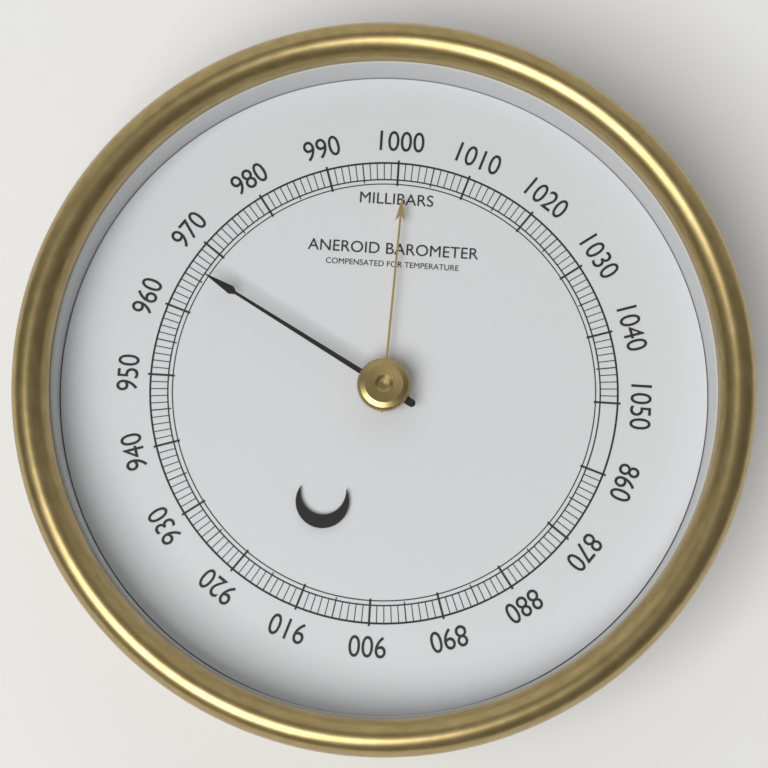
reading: 966 mbar
